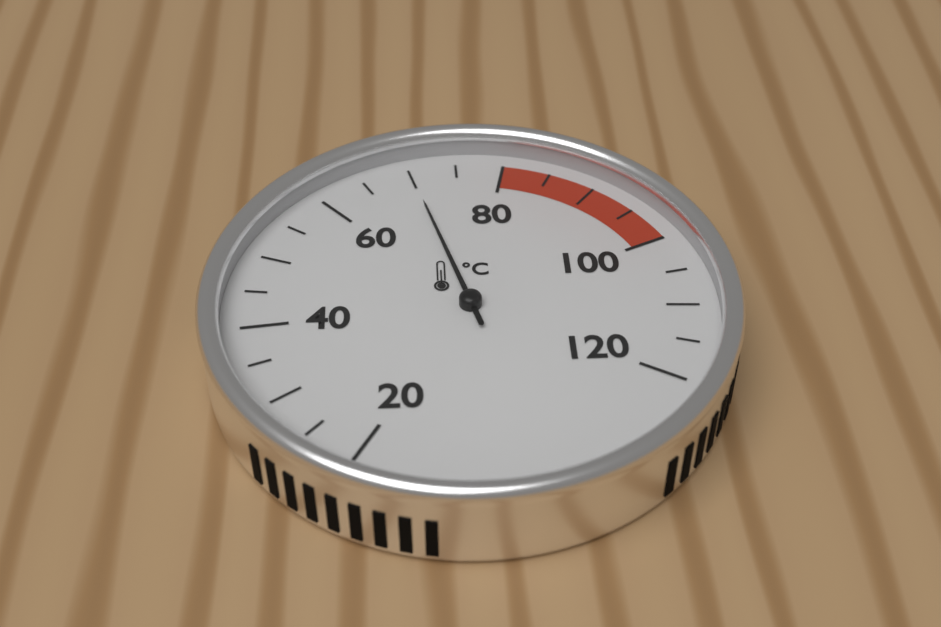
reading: 70 °C
